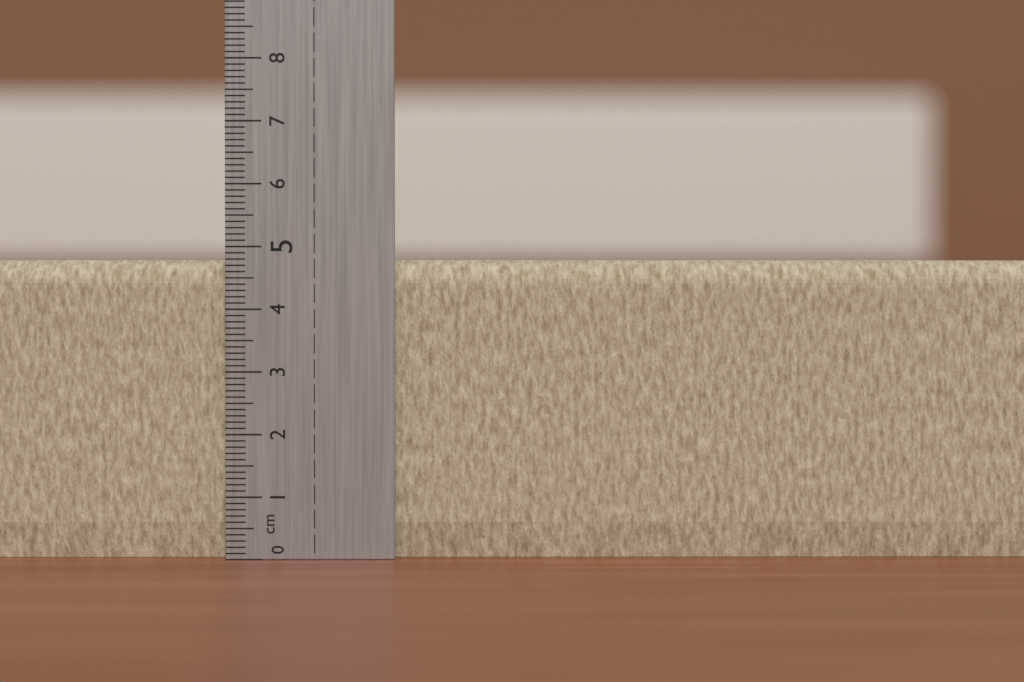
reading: 4.8 cm
